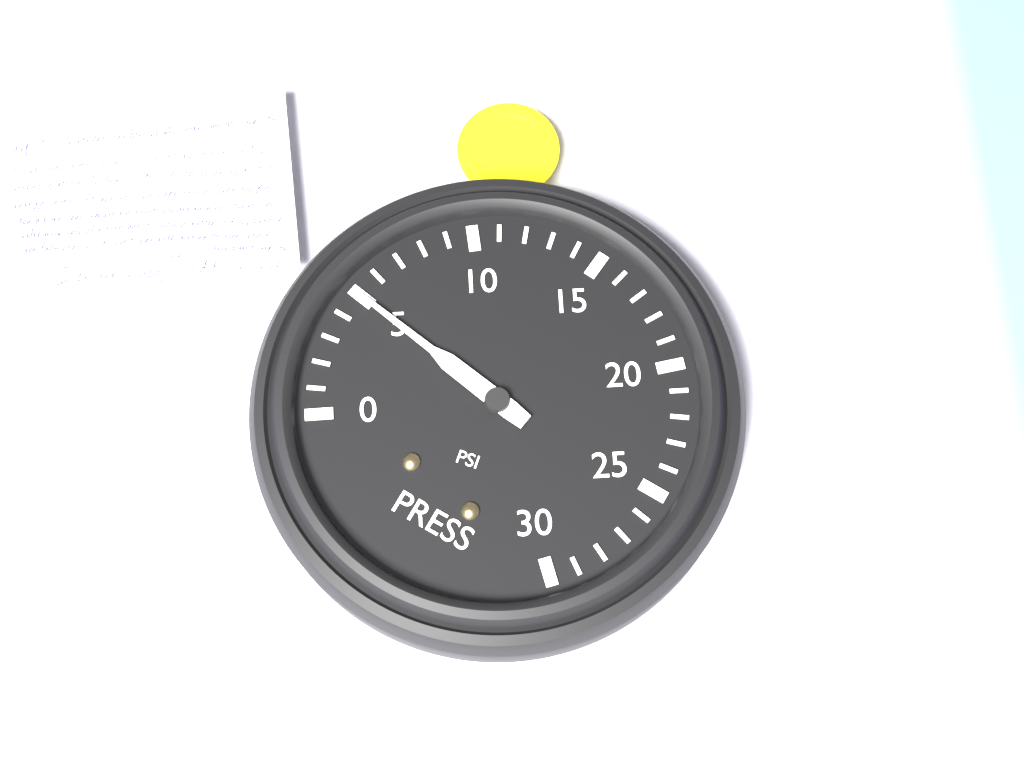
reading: 5 psi
